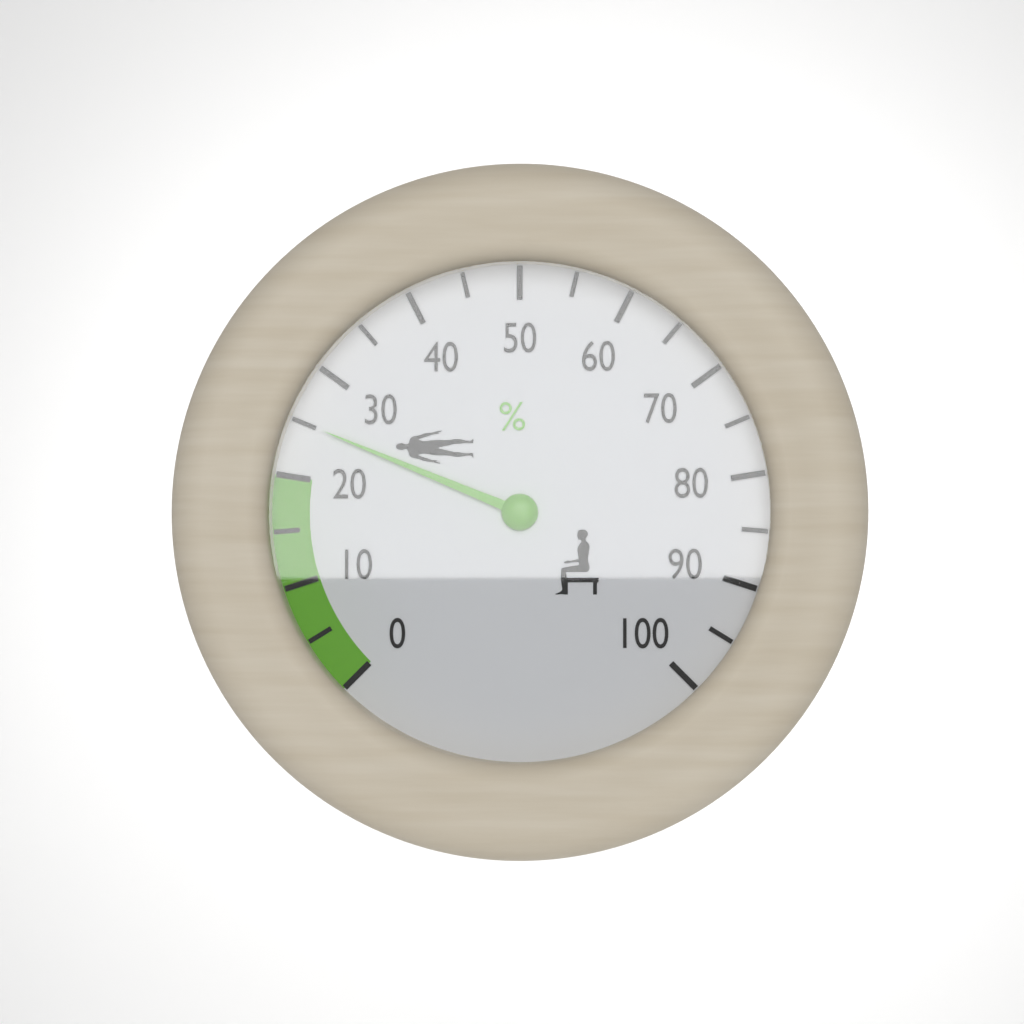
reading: 25 %
